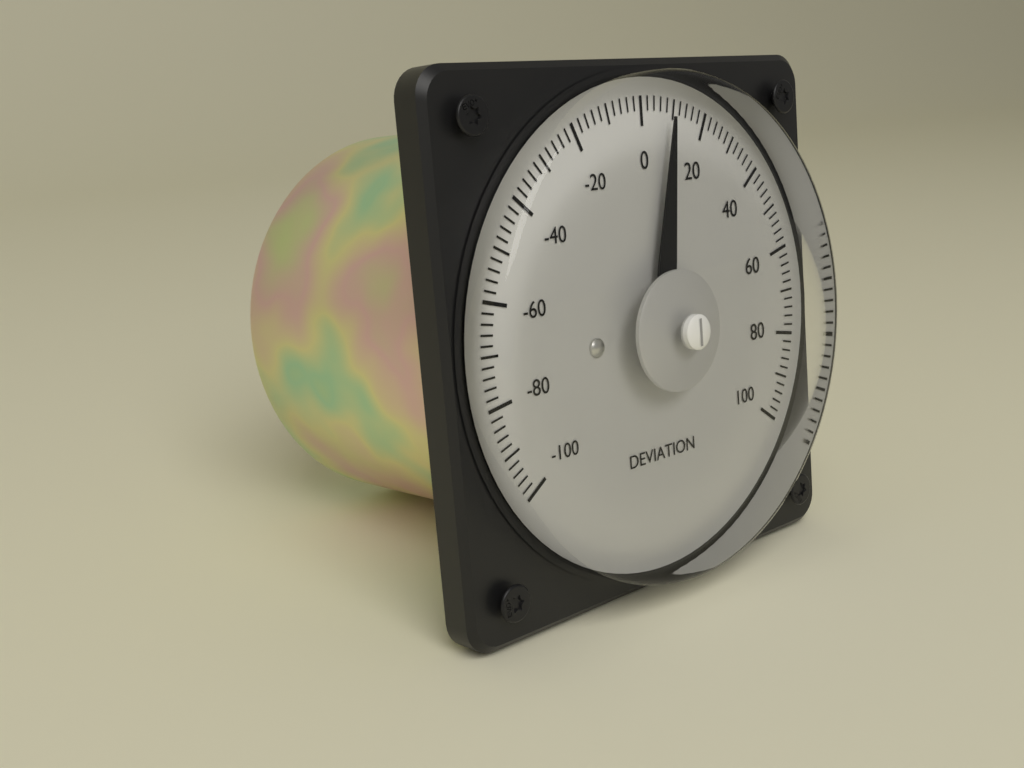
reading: 8 (no unit)
